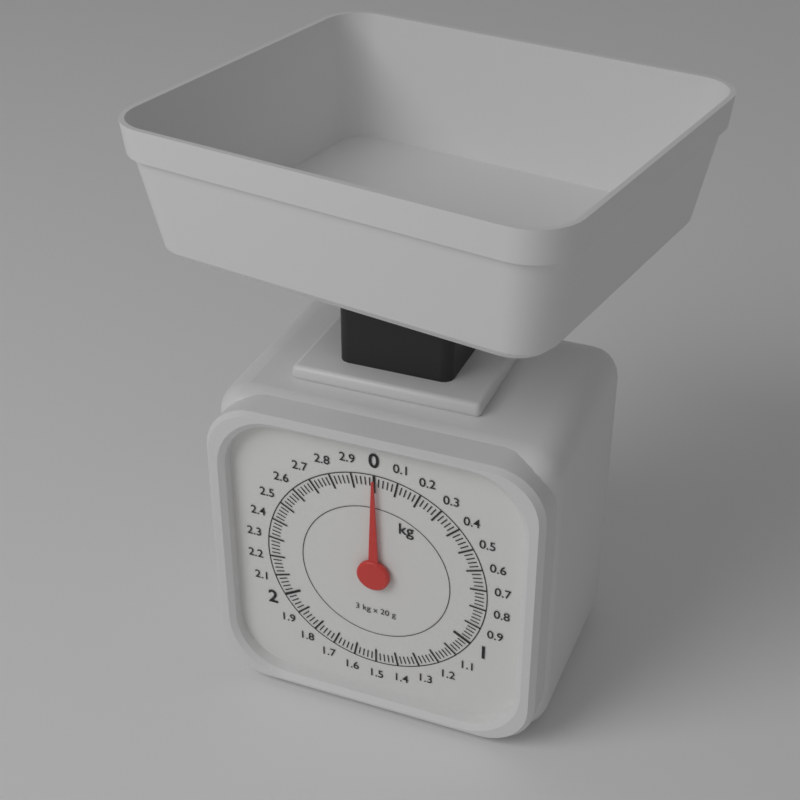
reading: 0.00 kg
